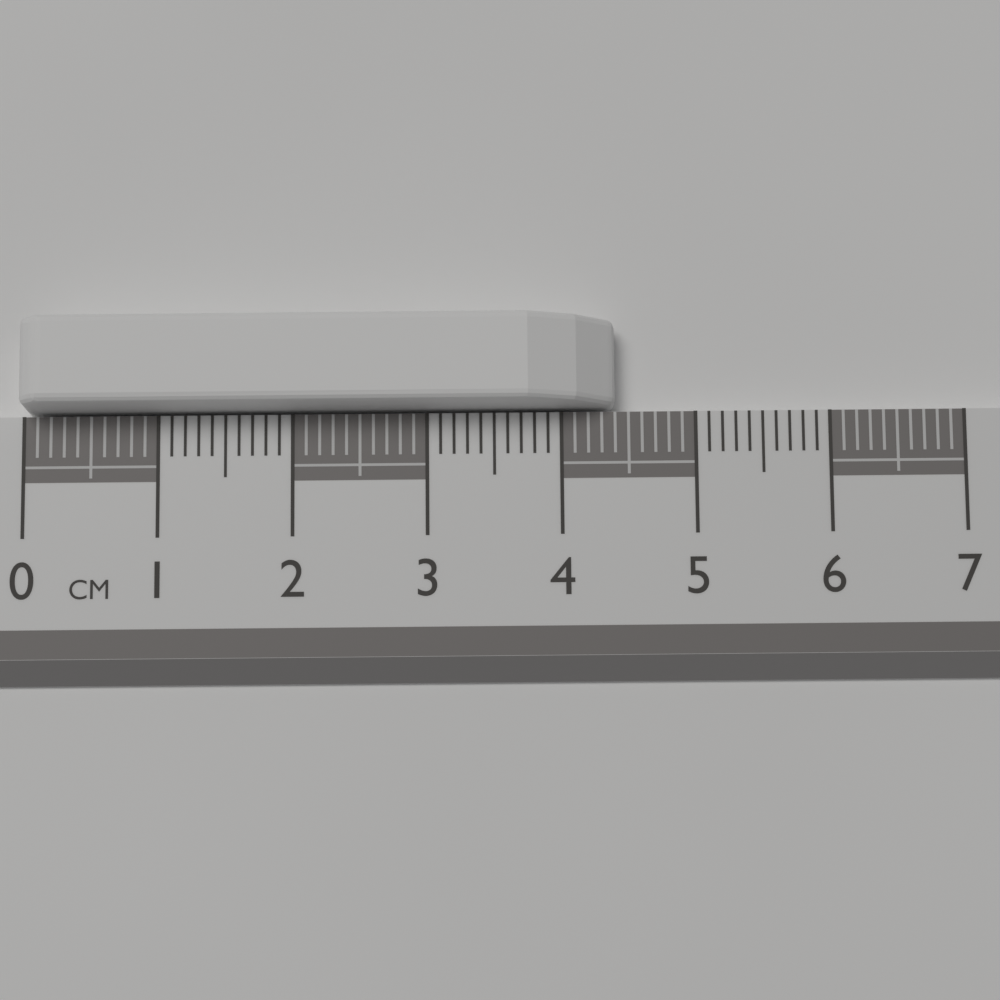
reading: 4.4 cm
